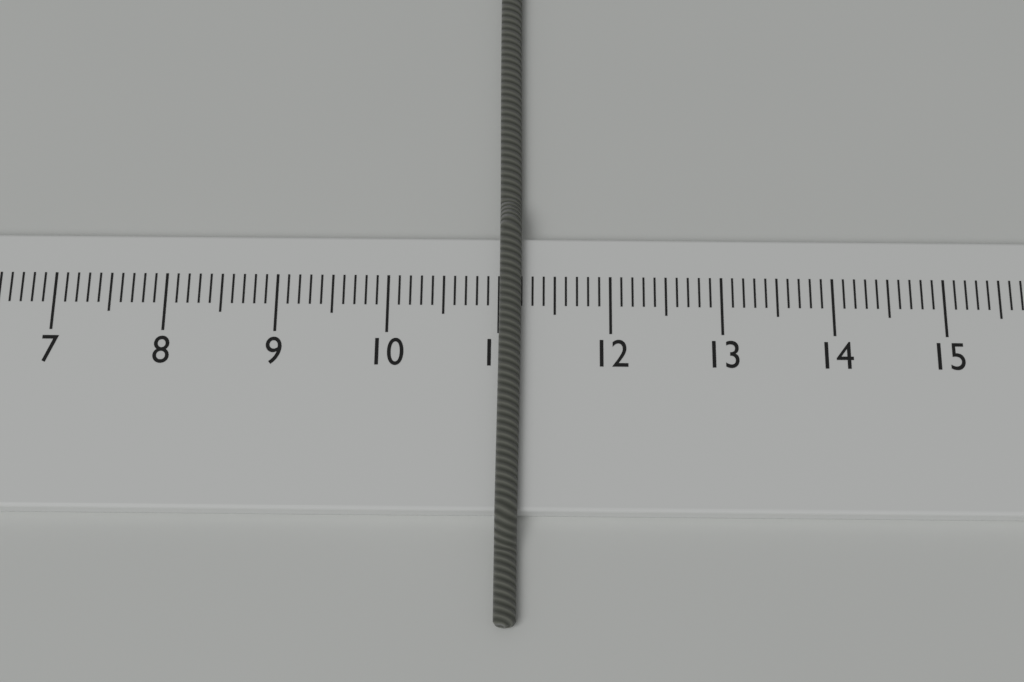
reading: 11.2 cm
